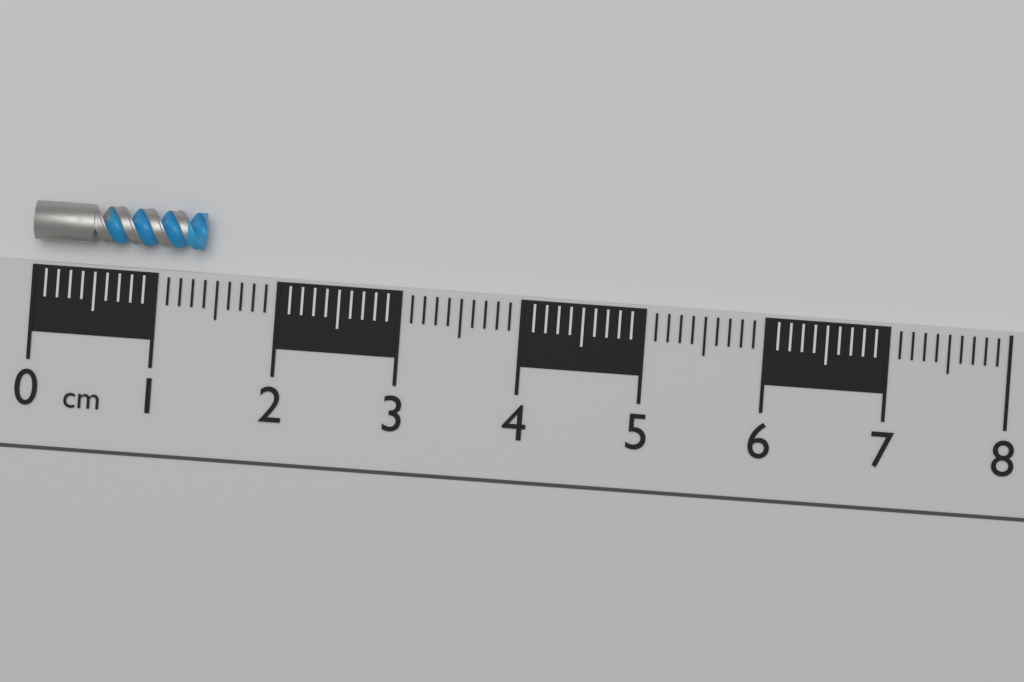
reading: 1.4 cm
